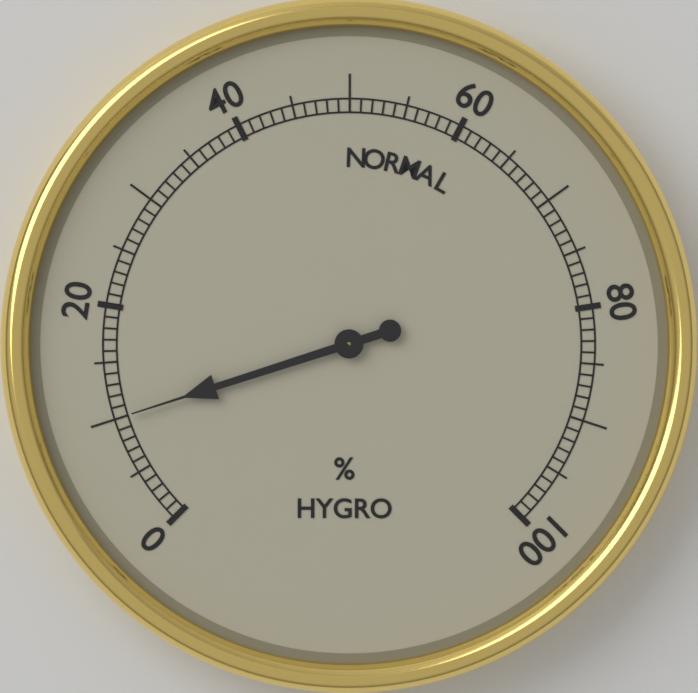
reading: 10 %
